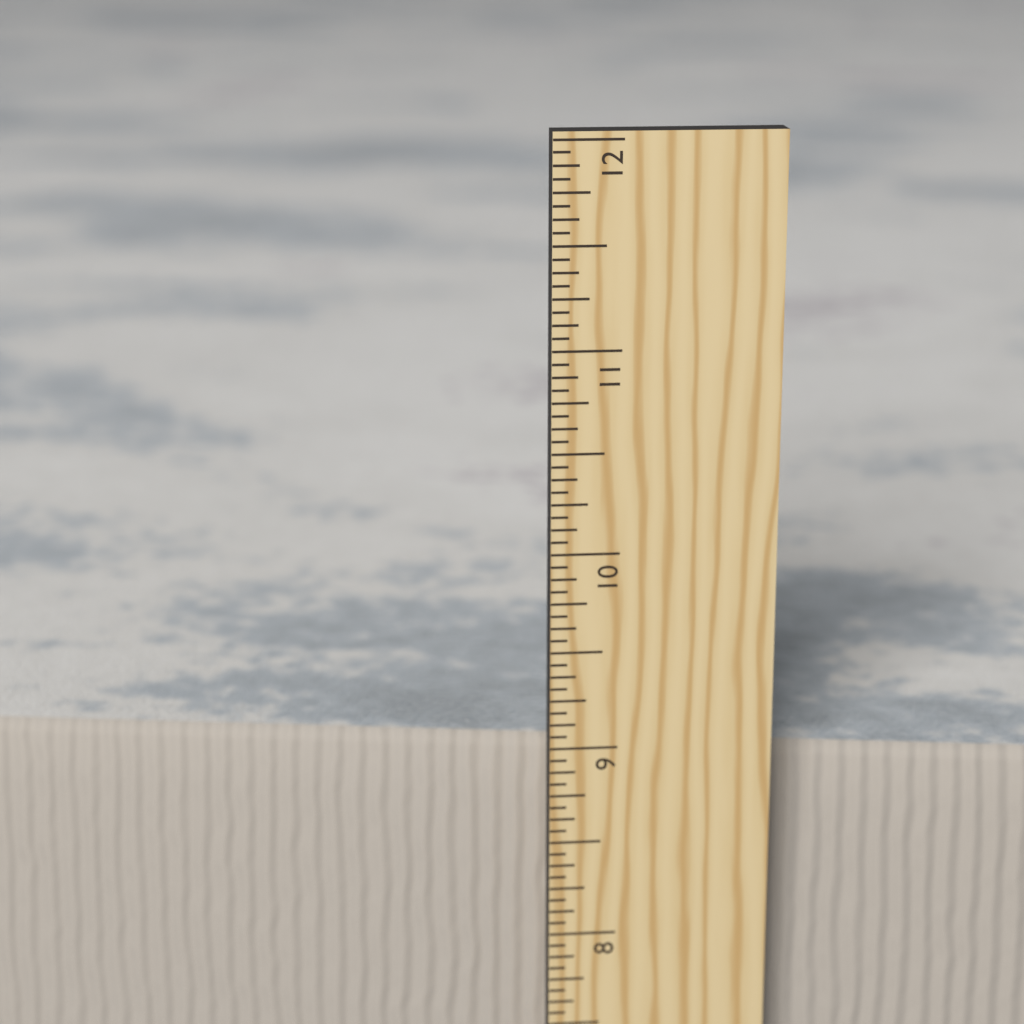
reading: 8.8750 in
